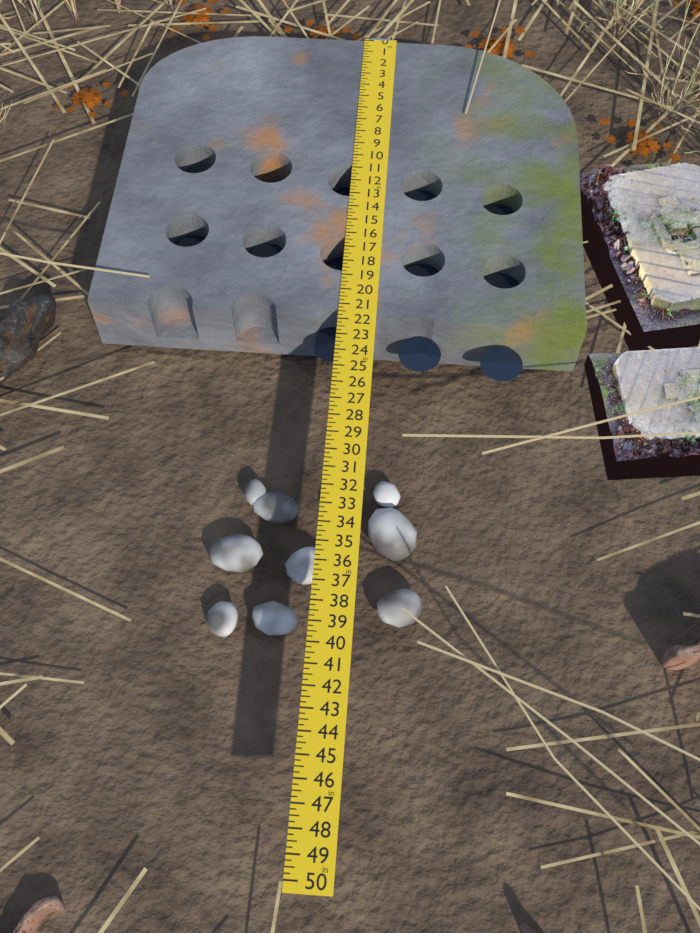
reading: 21.75 in
